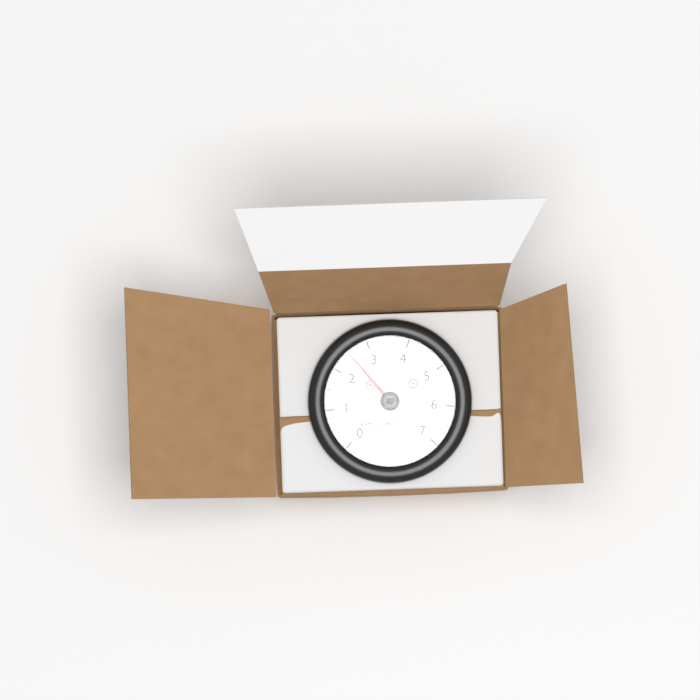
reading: 2.5 RPM x 1000
